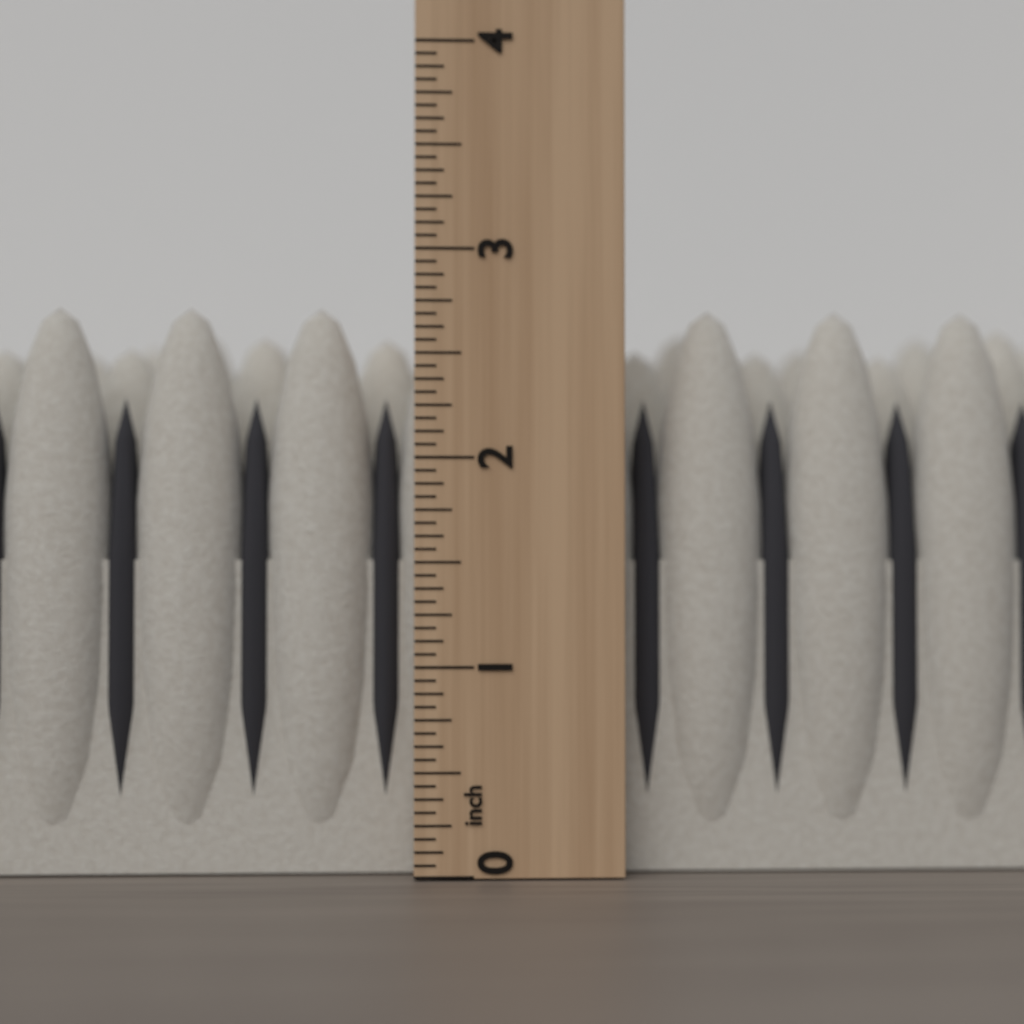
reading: 2.7500 inch
